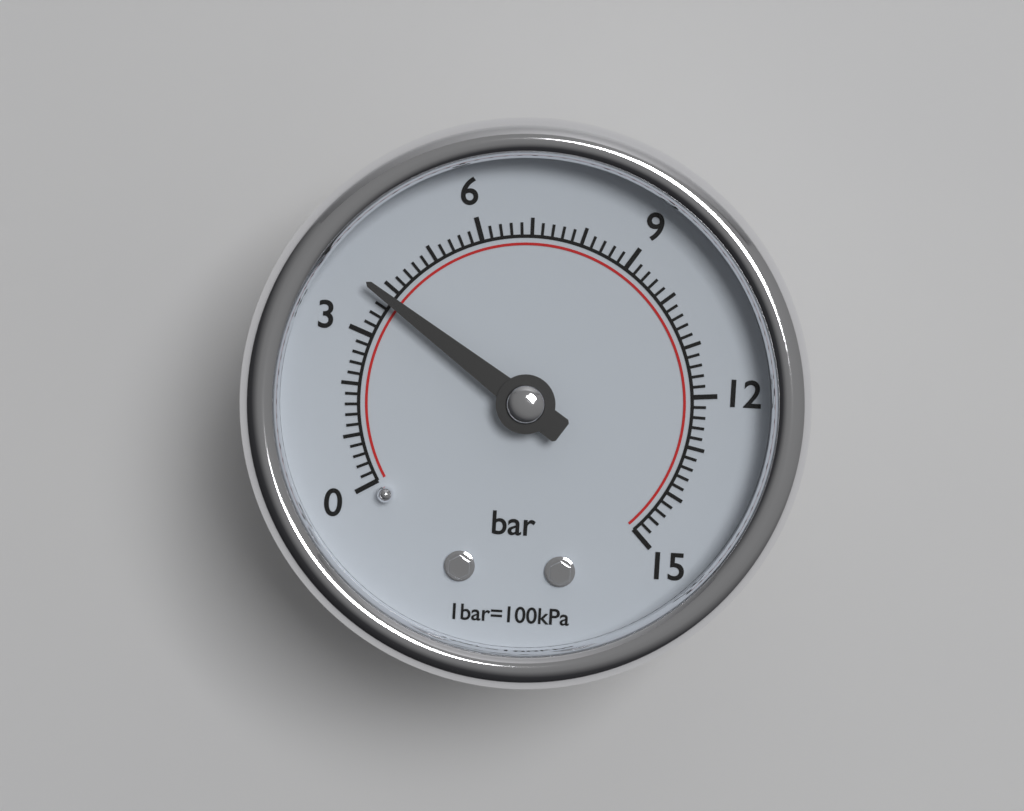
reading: 3.8 bar
